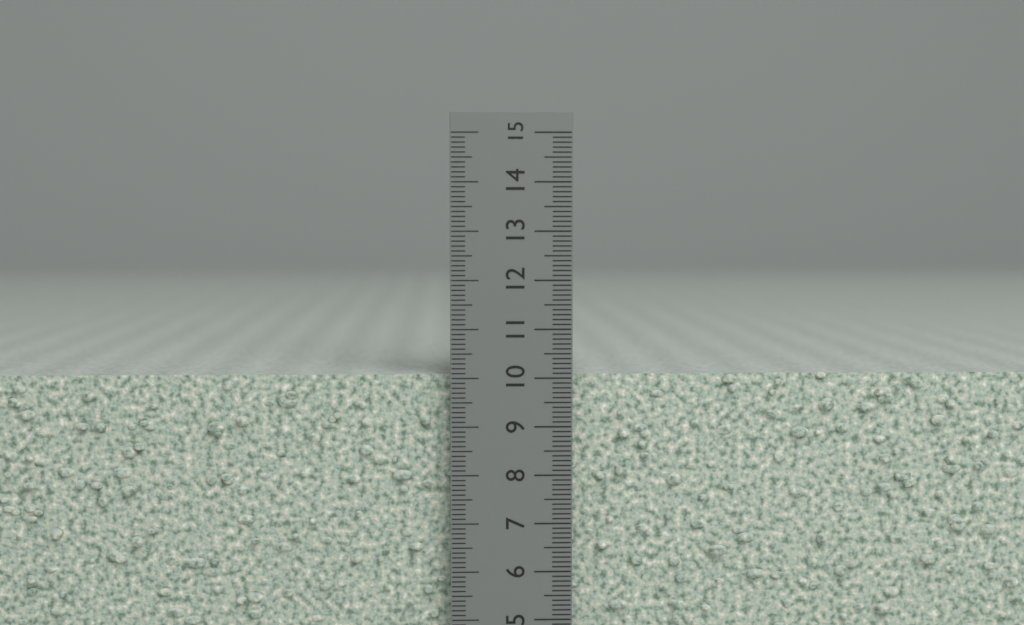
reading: 10.1 cm
